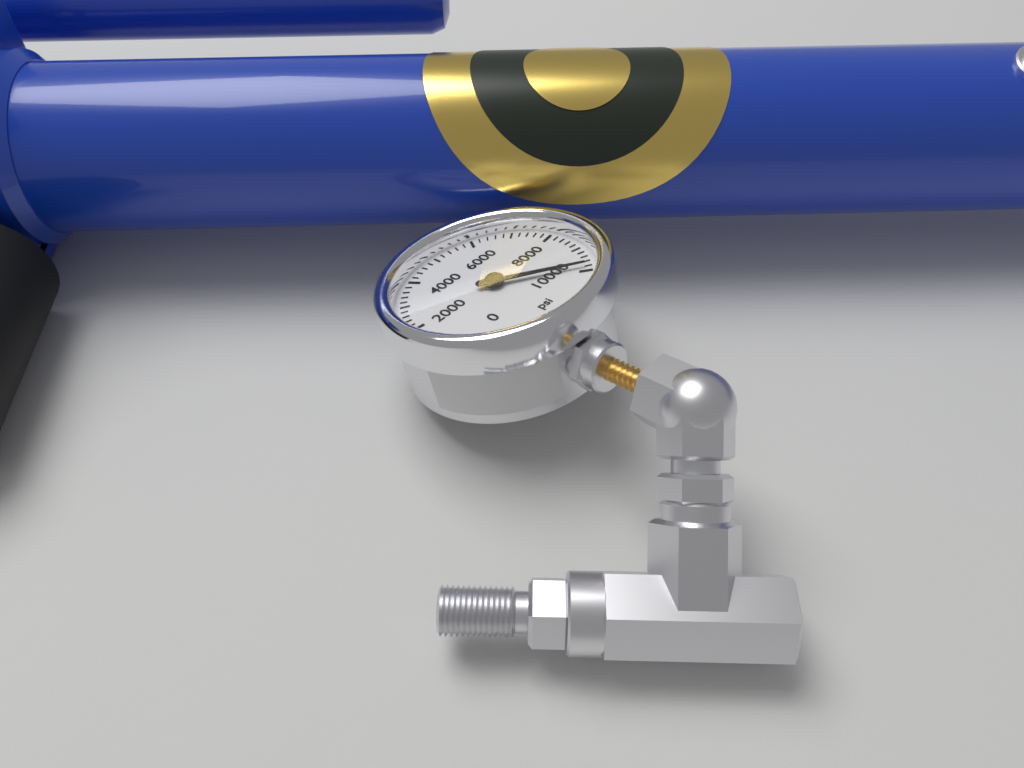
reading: 9800 psi
